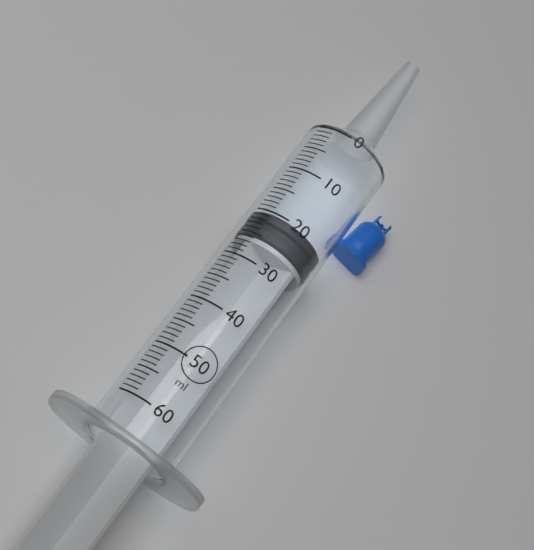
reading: 20 ml
